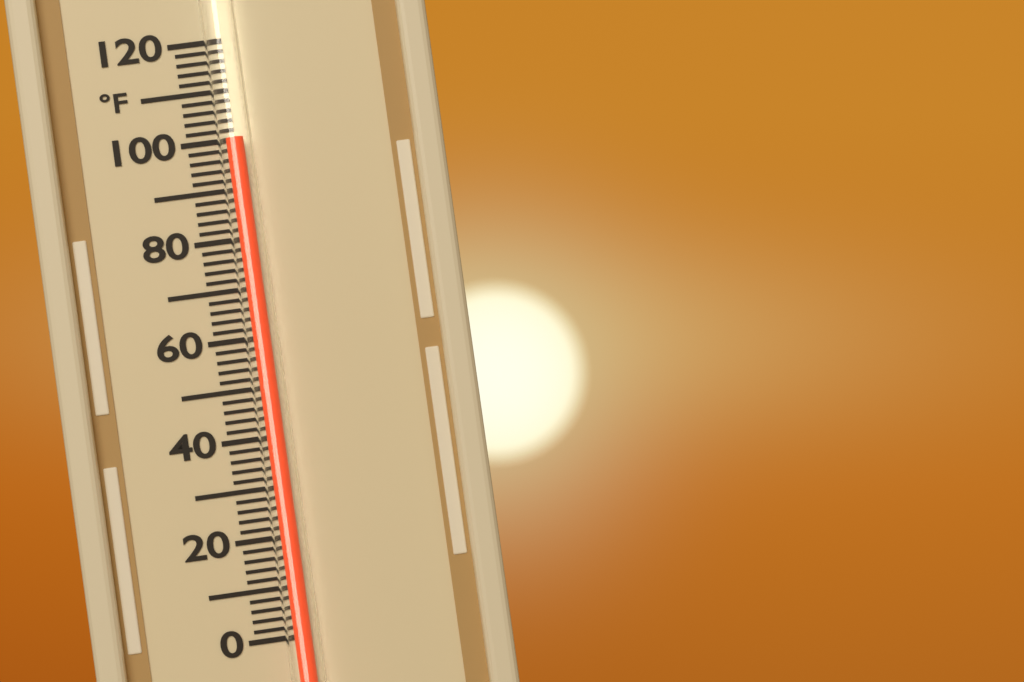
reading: 100 °F
